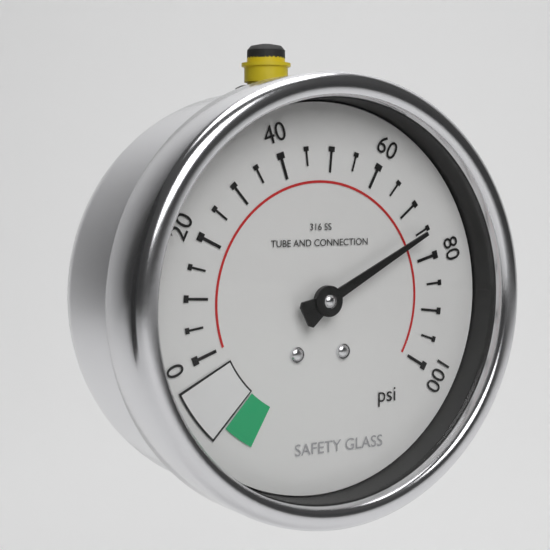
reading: 75 psi
